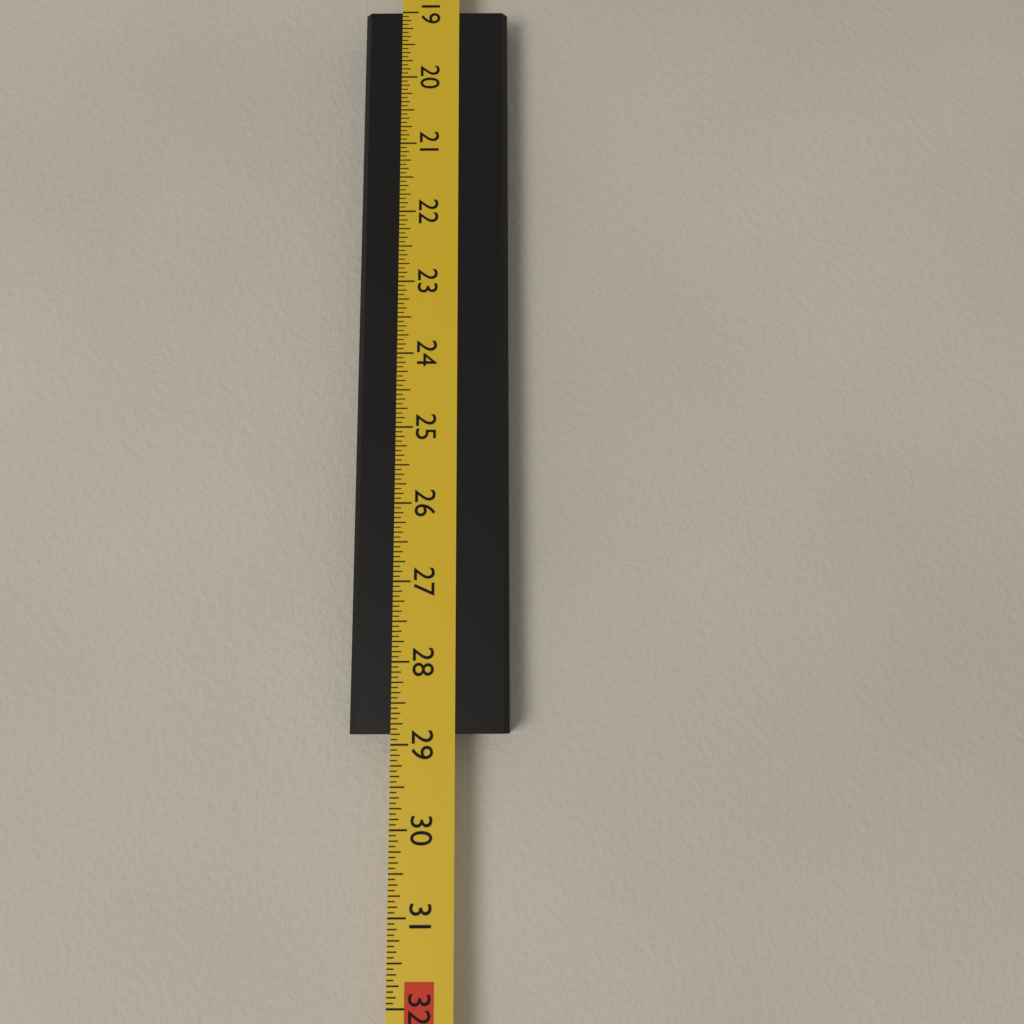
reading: 28.8750 in
